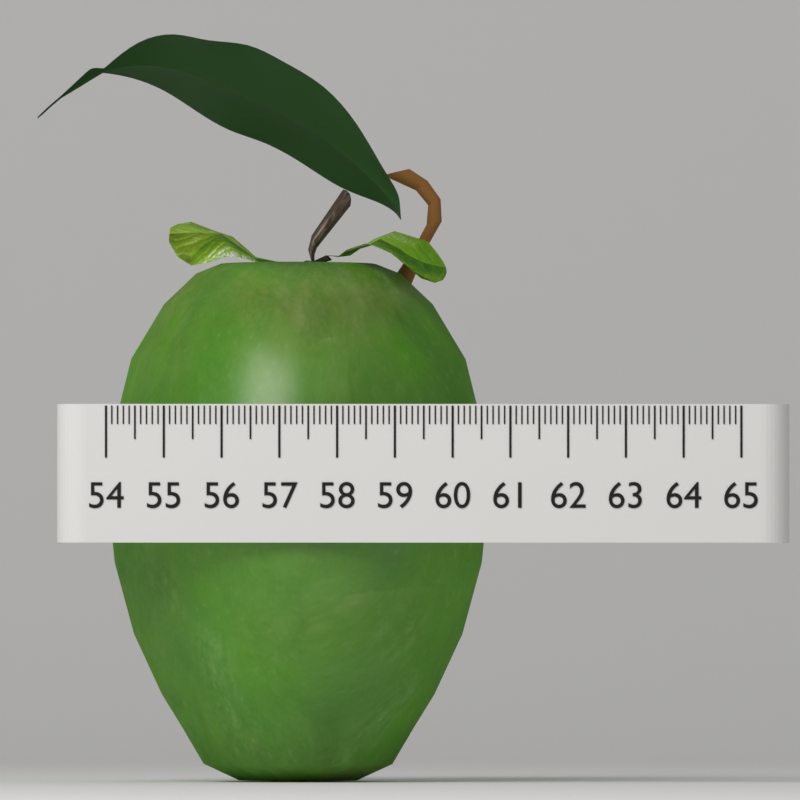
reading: 60.7 (no unit)
